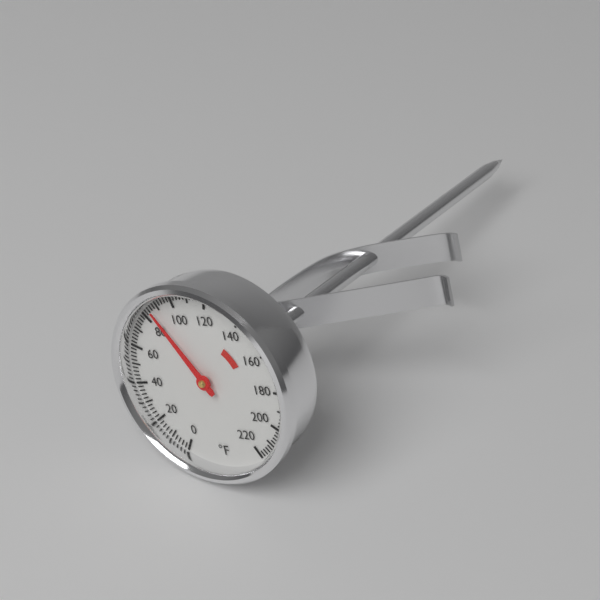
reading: 86 °F
